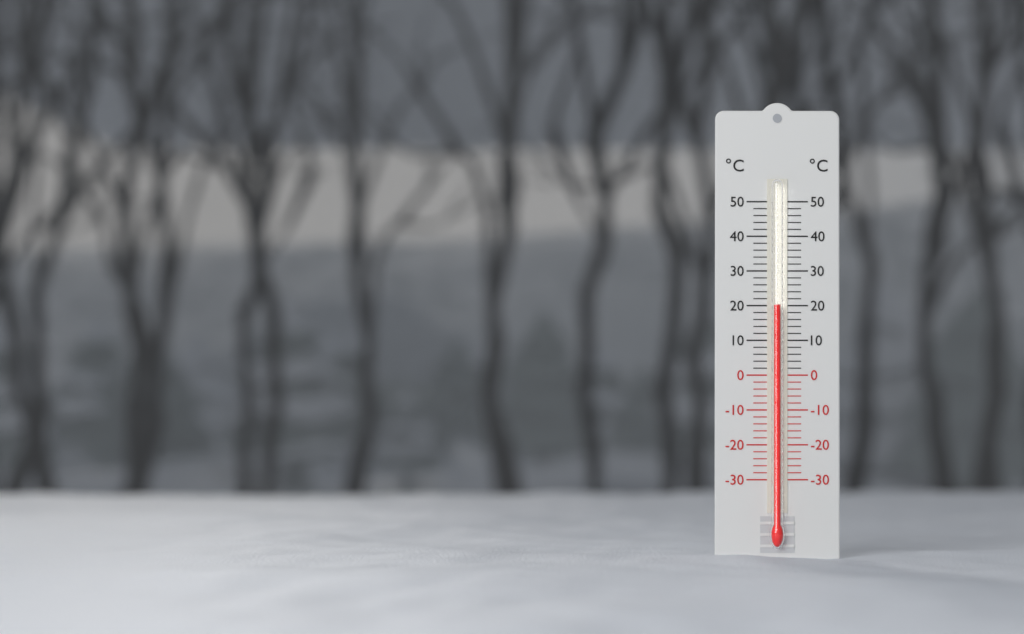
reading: 20 °C
